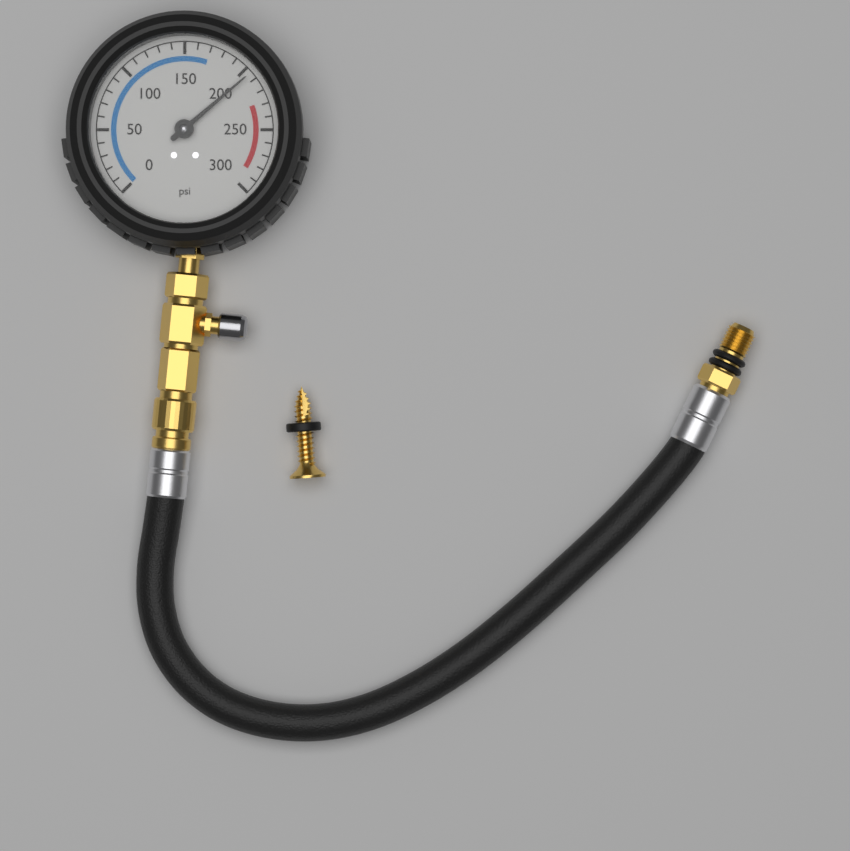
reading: 205 psi
